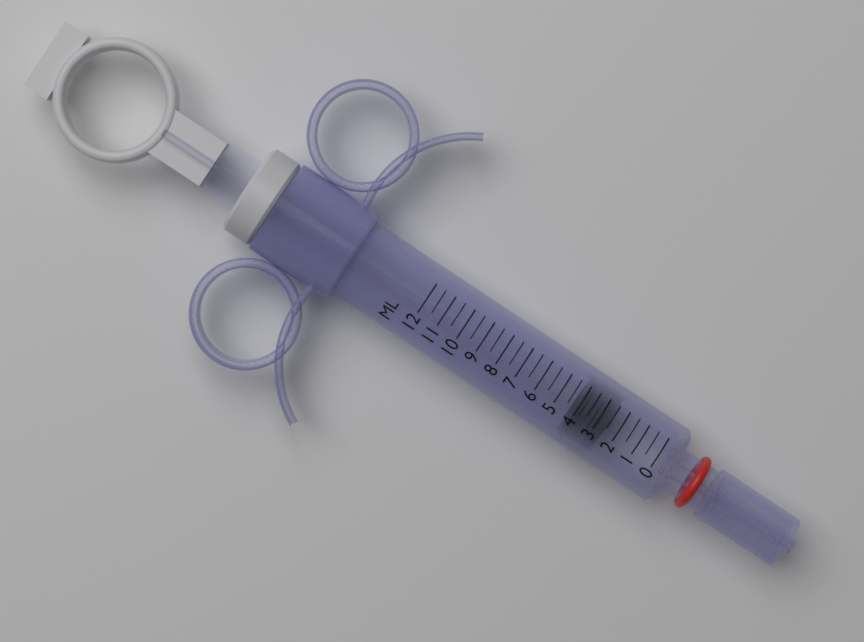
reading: 2.5 ml
